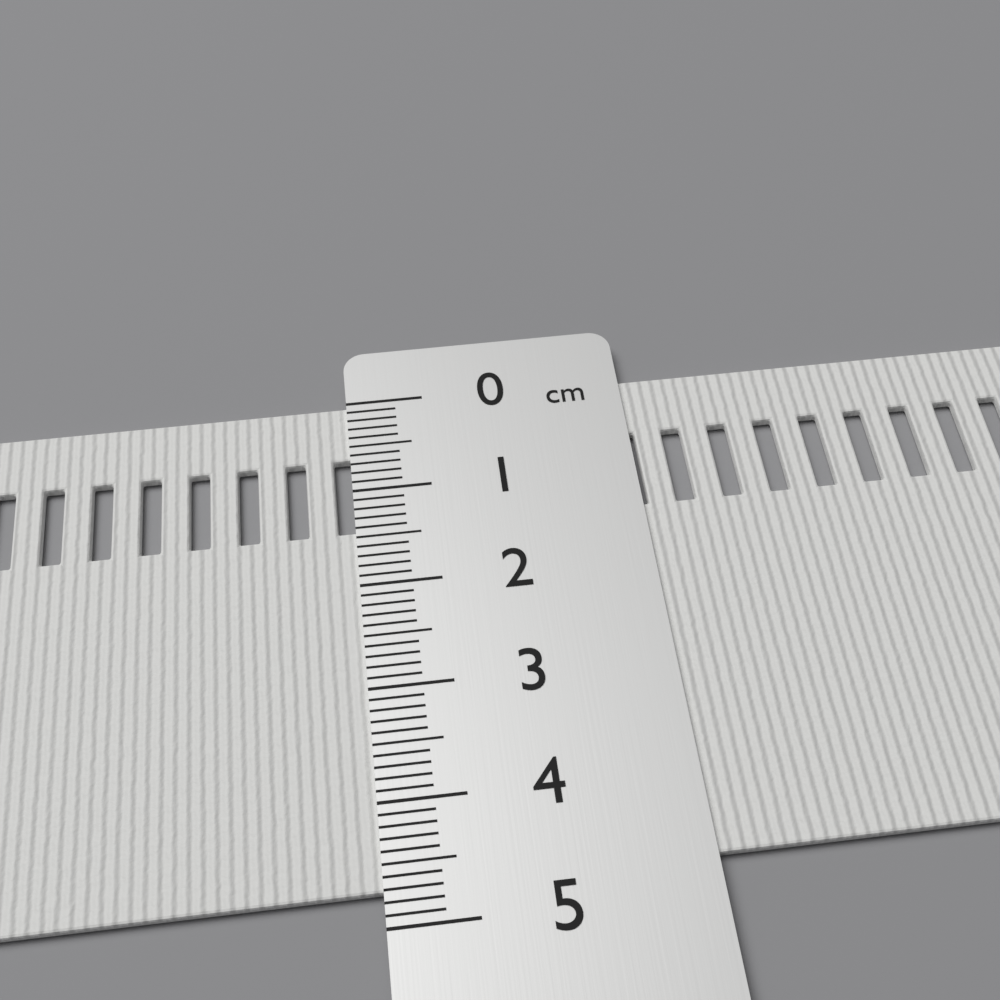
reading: 4.7 cm
